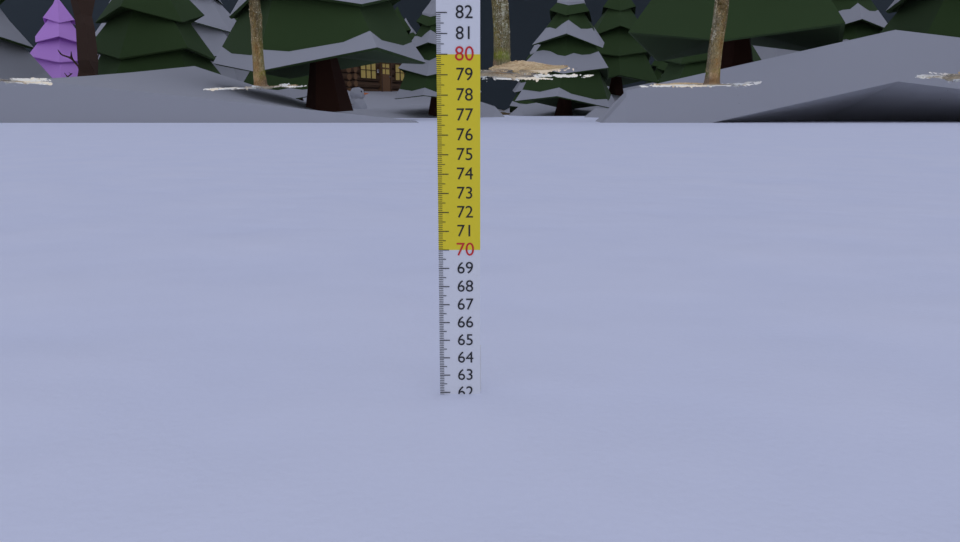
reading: 61.9 cm
